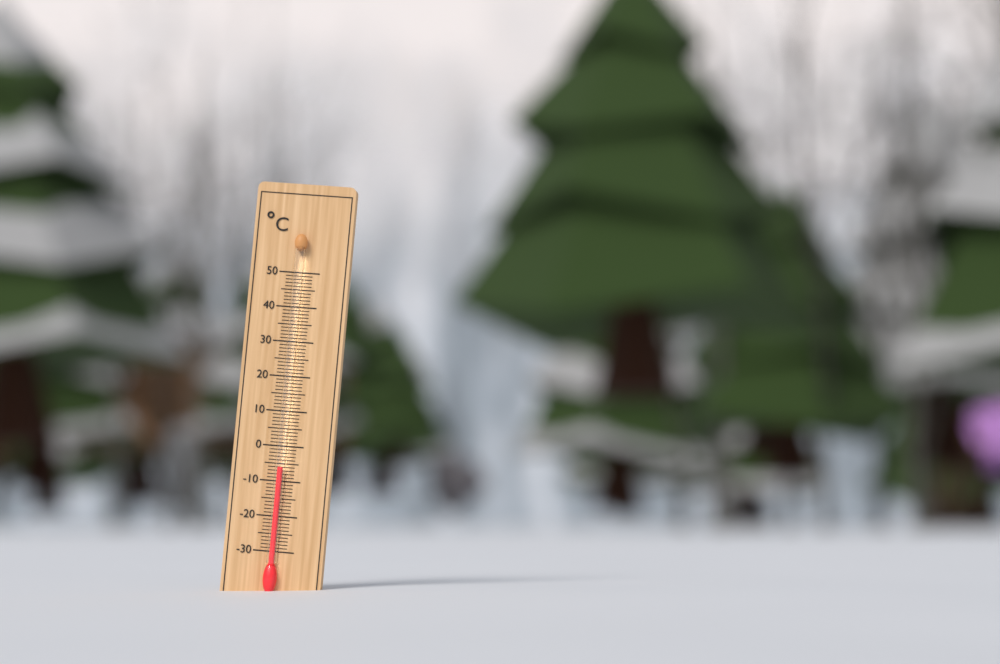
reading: -6 °C
